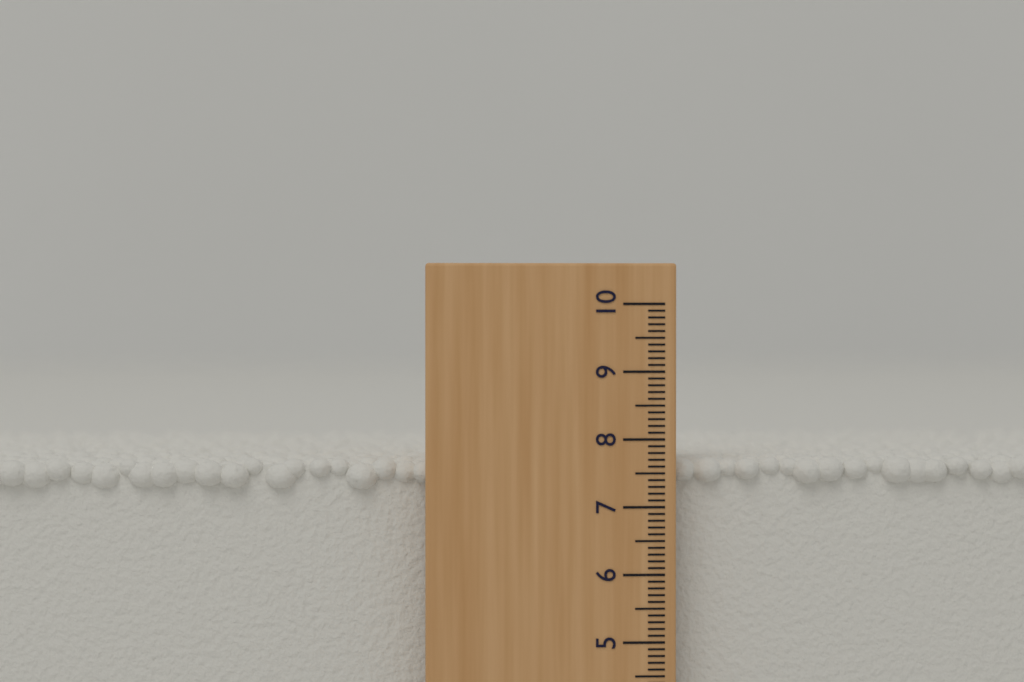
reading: 7.7 (no unit)
